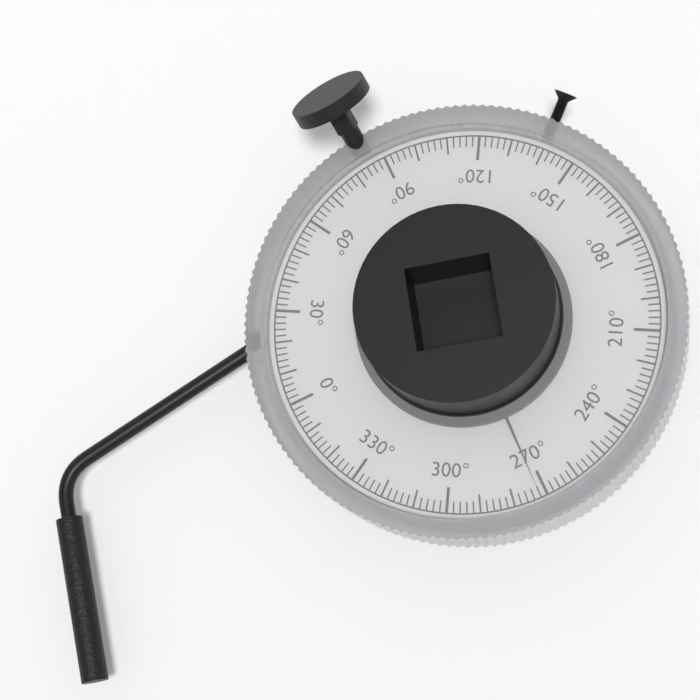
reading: 272 °
